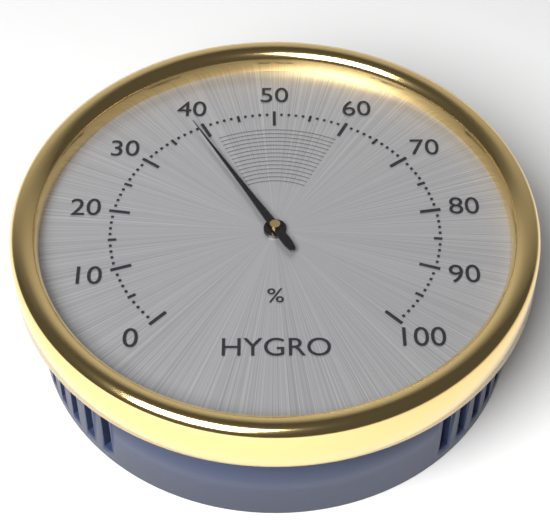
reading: 39 %
